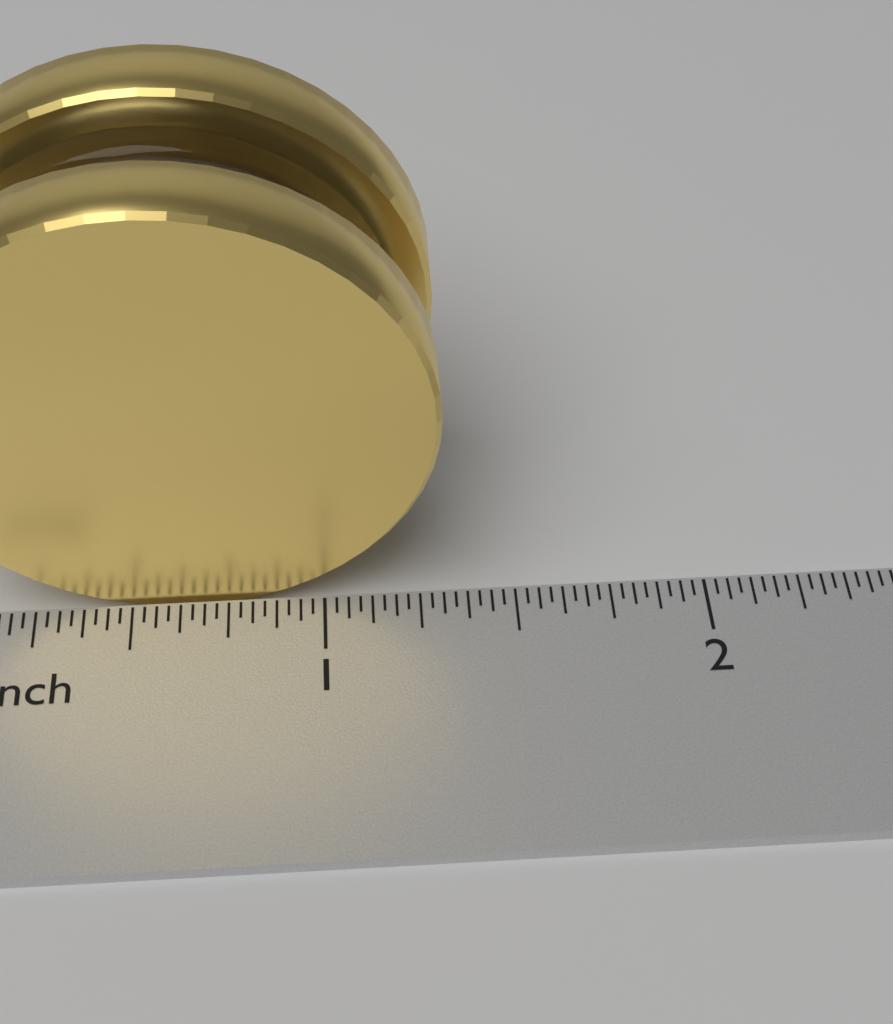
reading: 1.31250 inch
